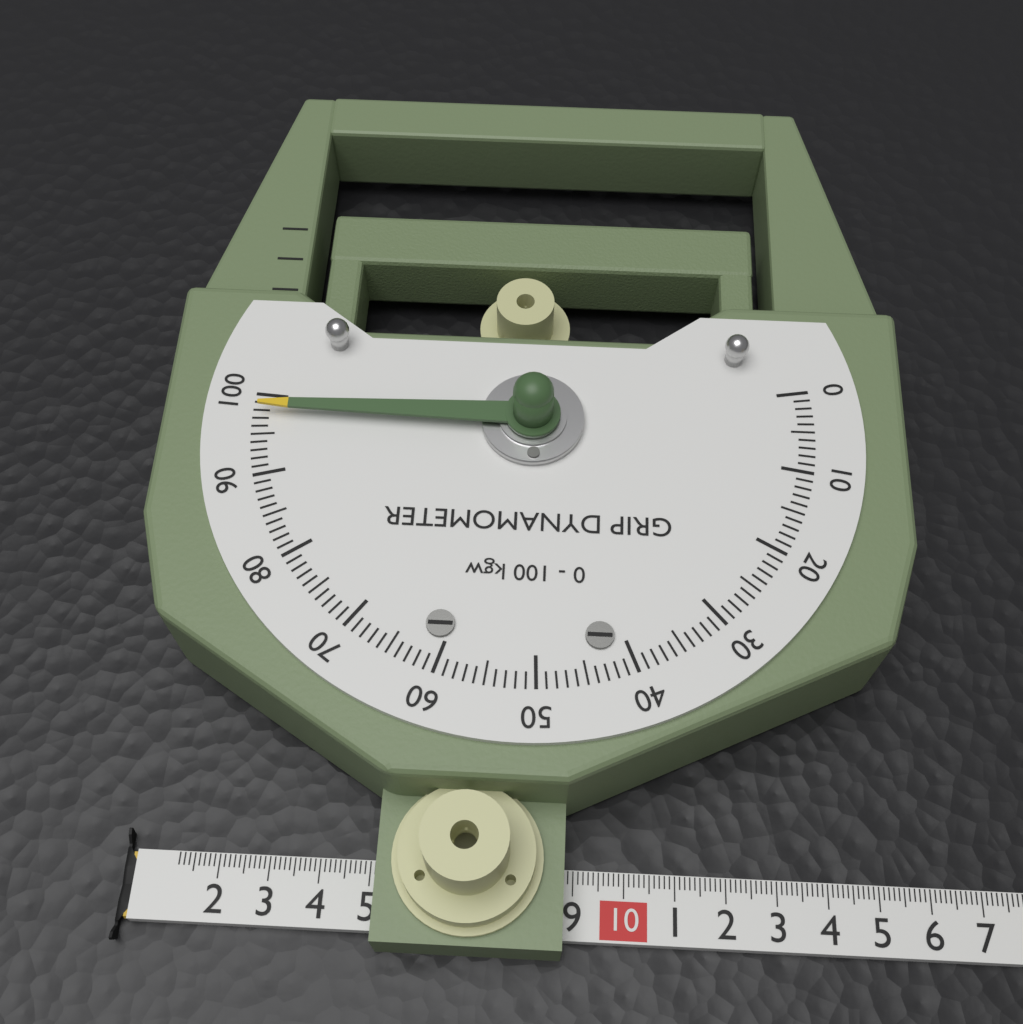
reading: 98 kgw
